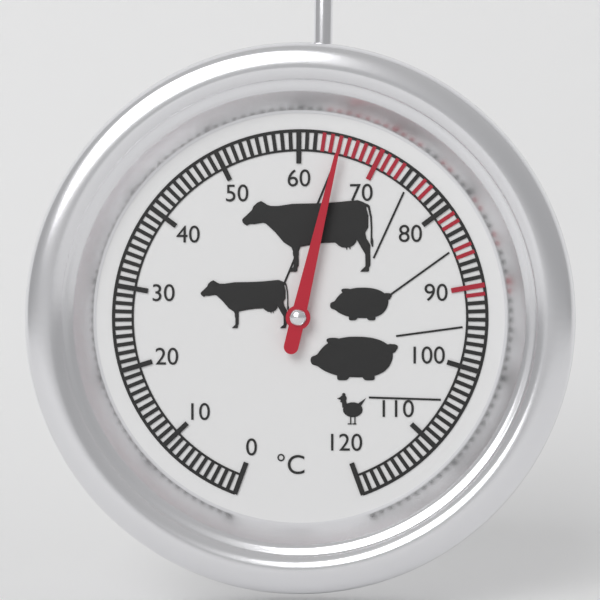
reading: 65 °C
